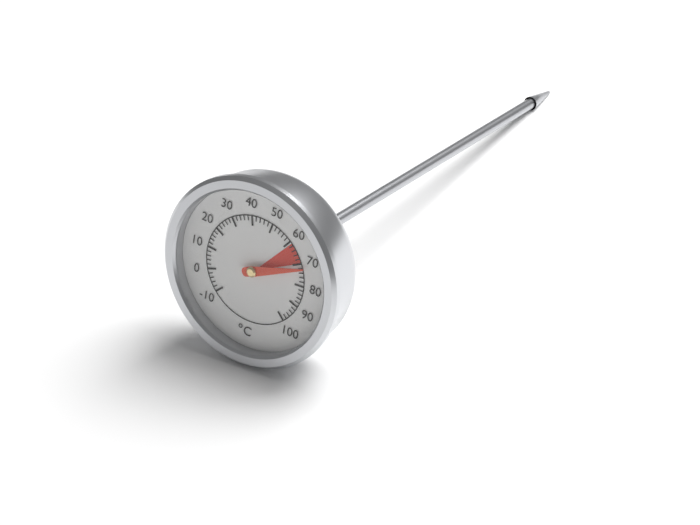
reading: 72 °C
